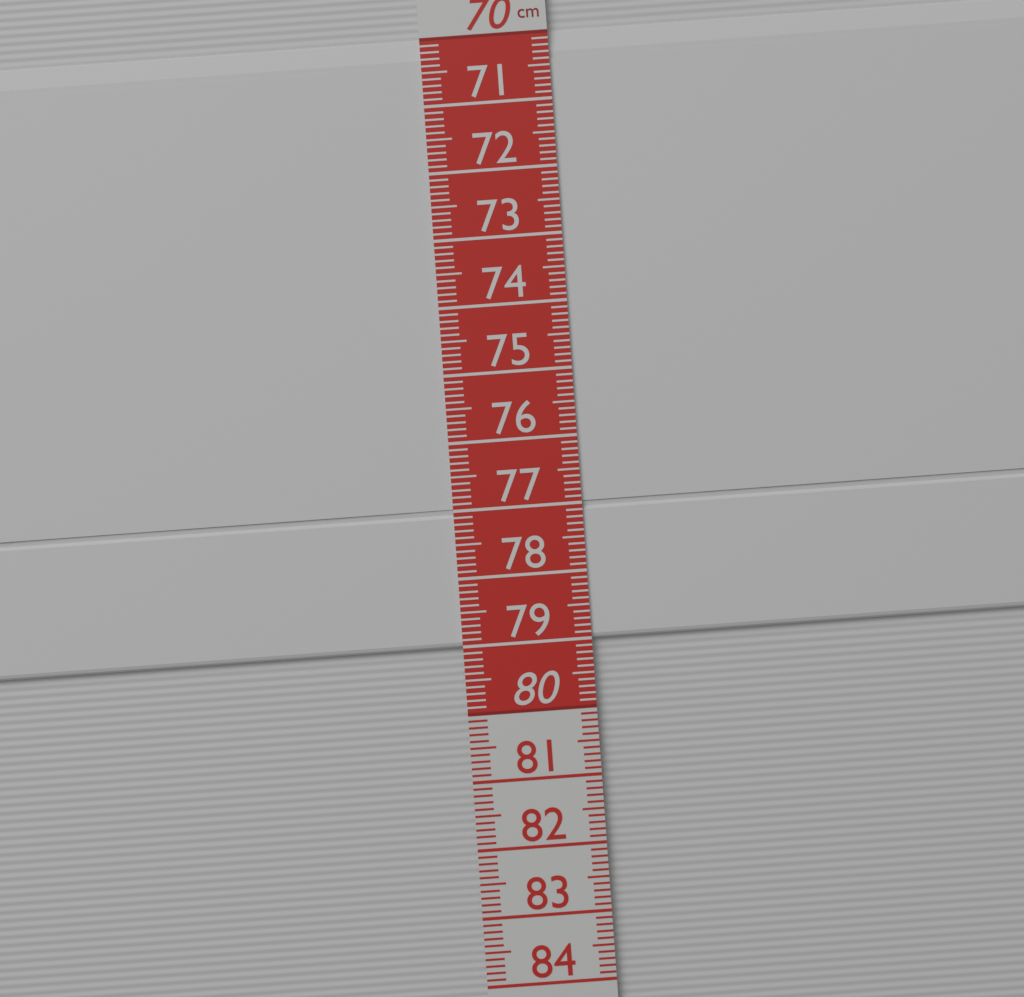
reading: 79.0 cm
